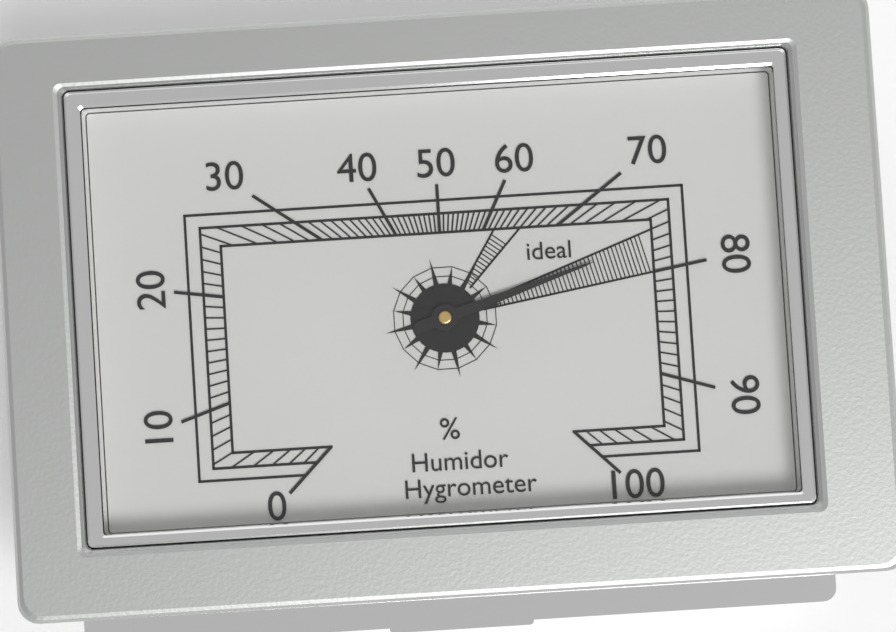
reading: 77 %
